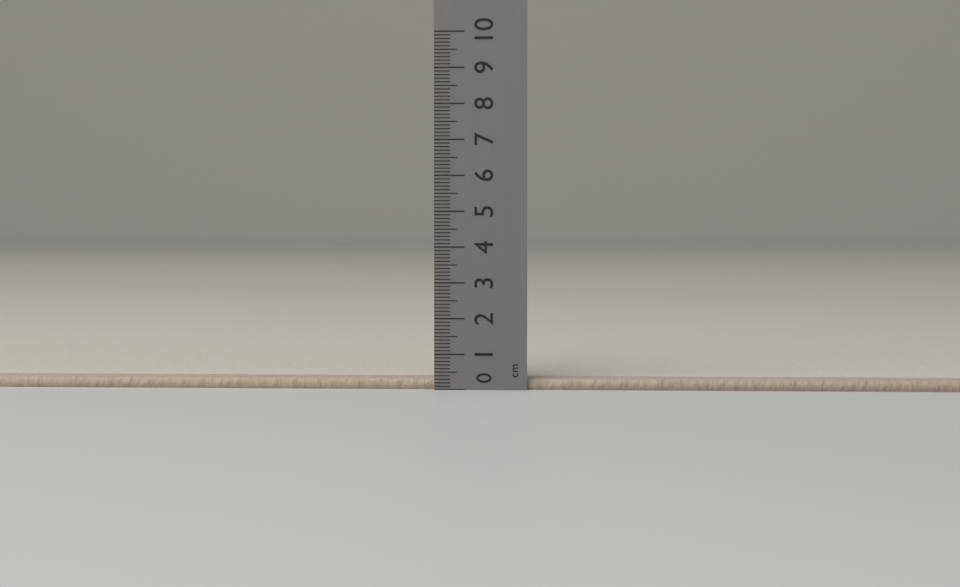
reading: 0.3 cm
